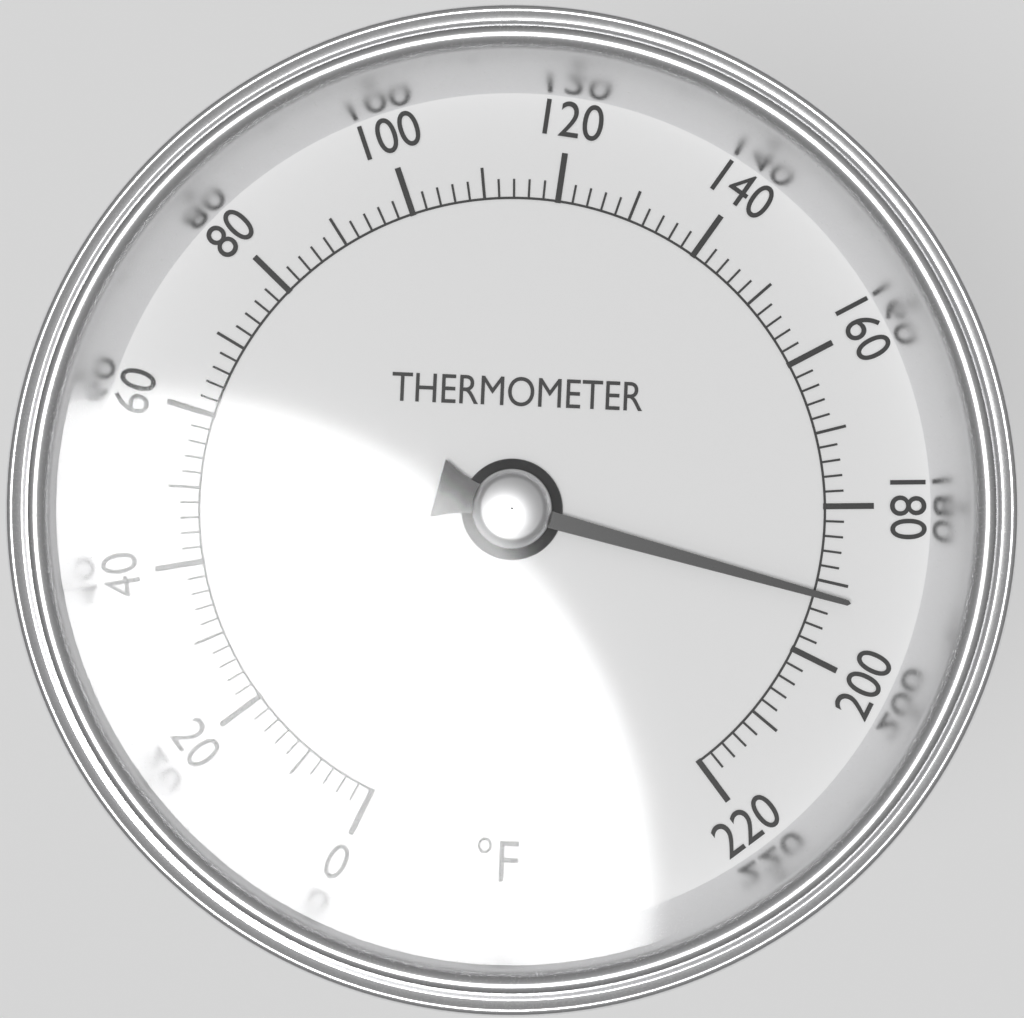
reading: 192 °F
